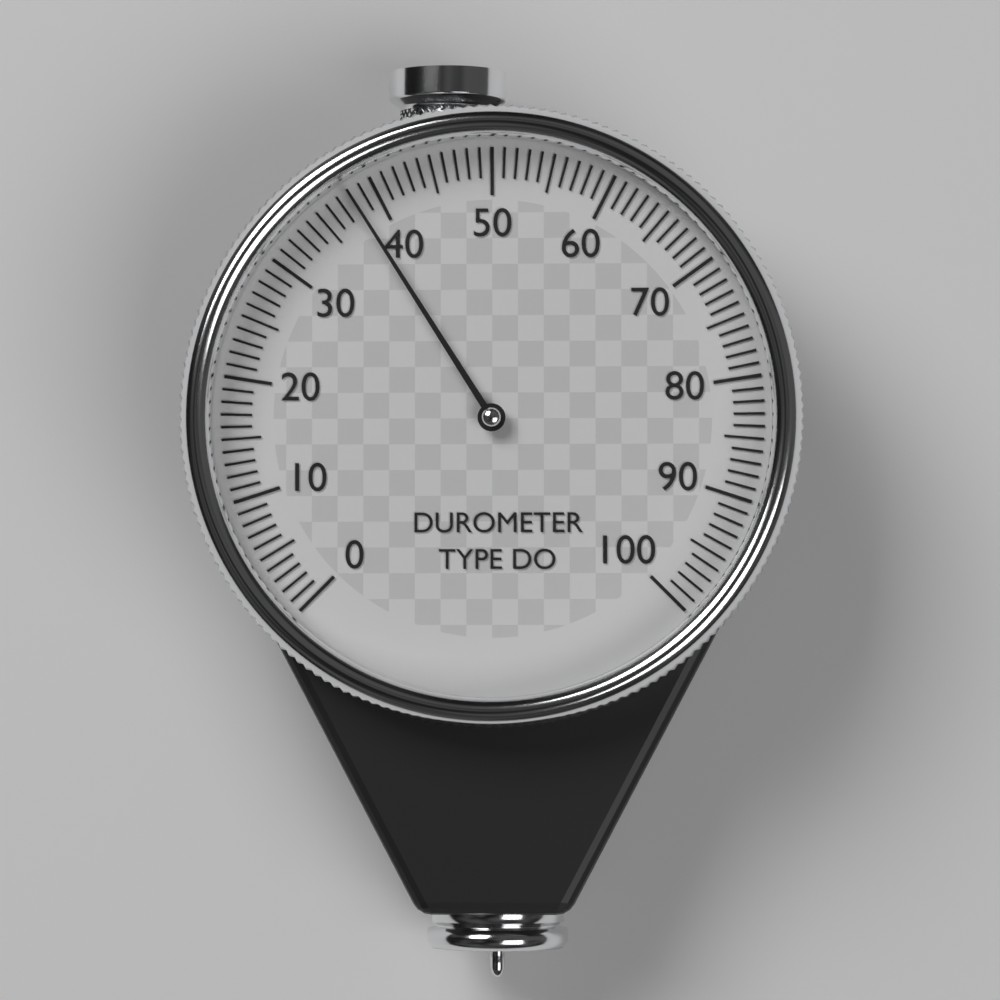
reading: 38 (no unit)
